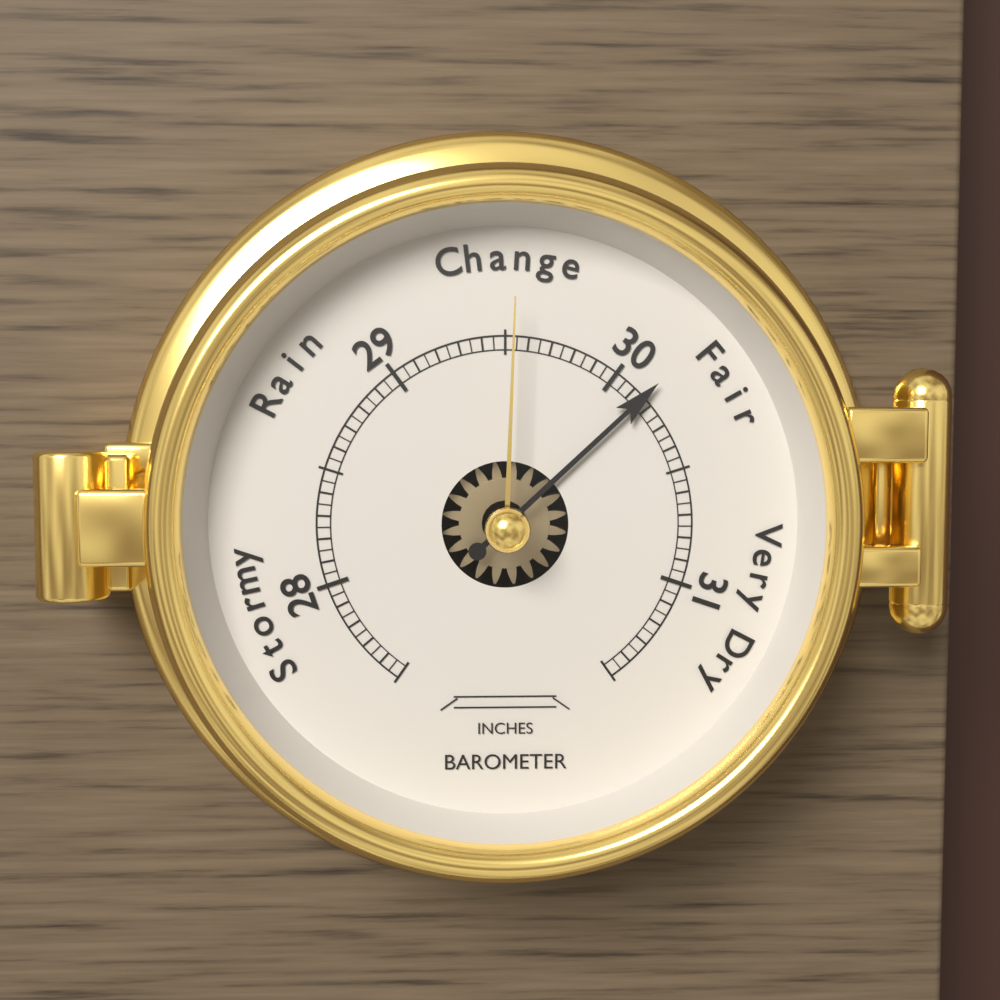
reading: 30.15 inches
